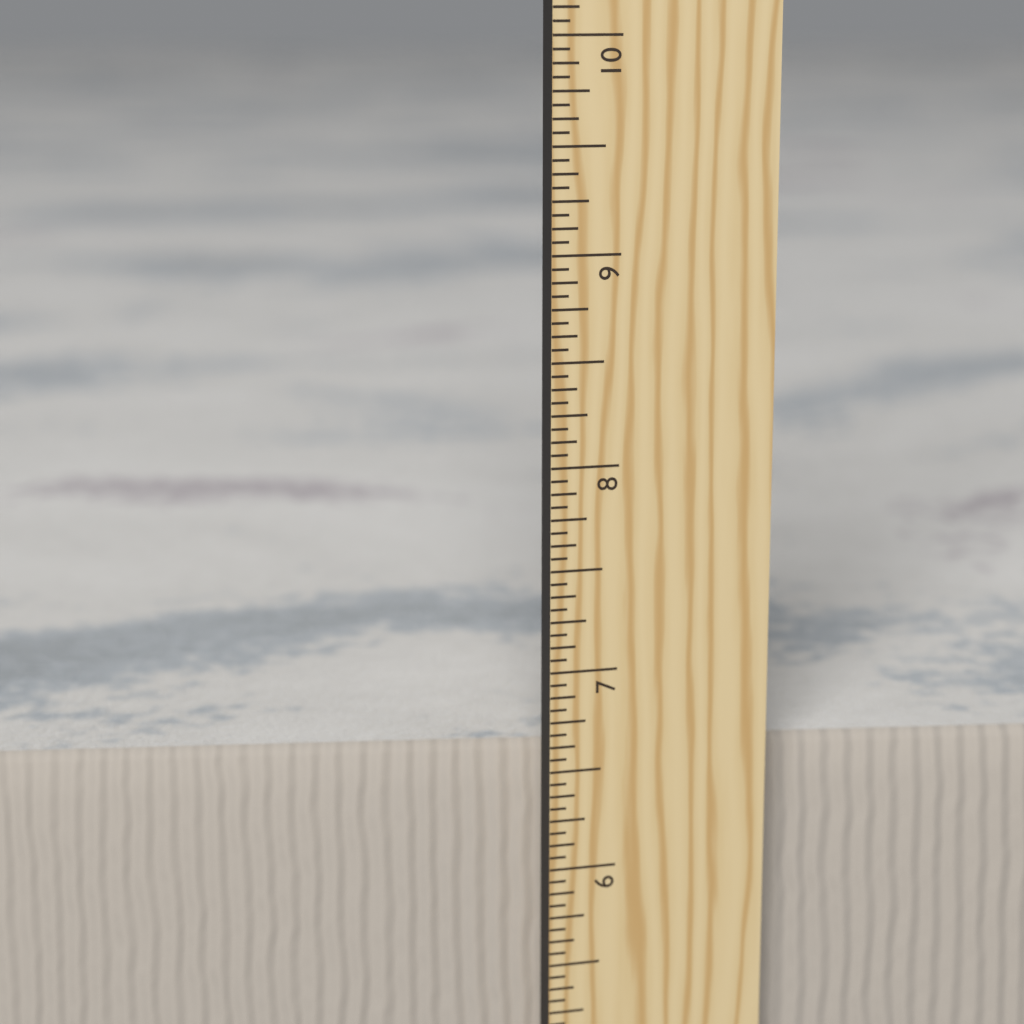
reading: 6.5000 in
